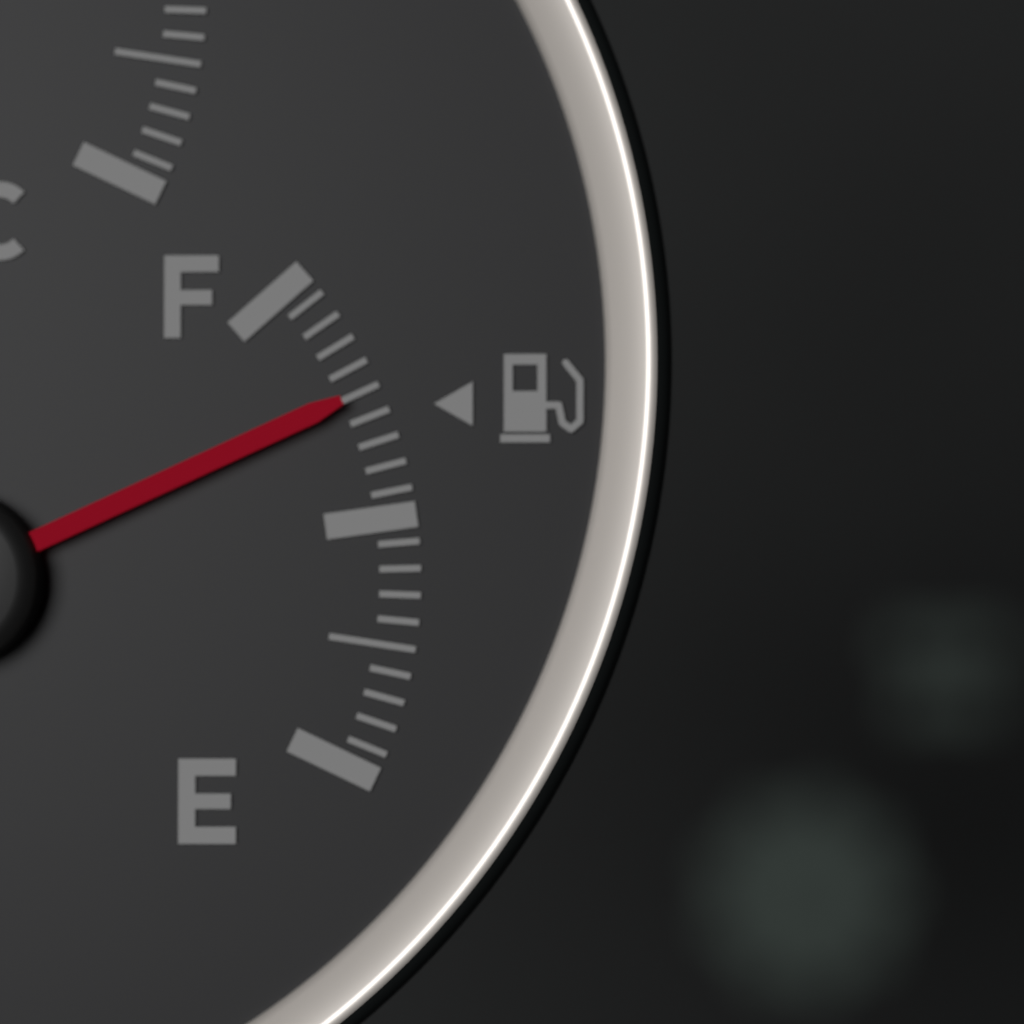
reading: 0.75 (no unit)
